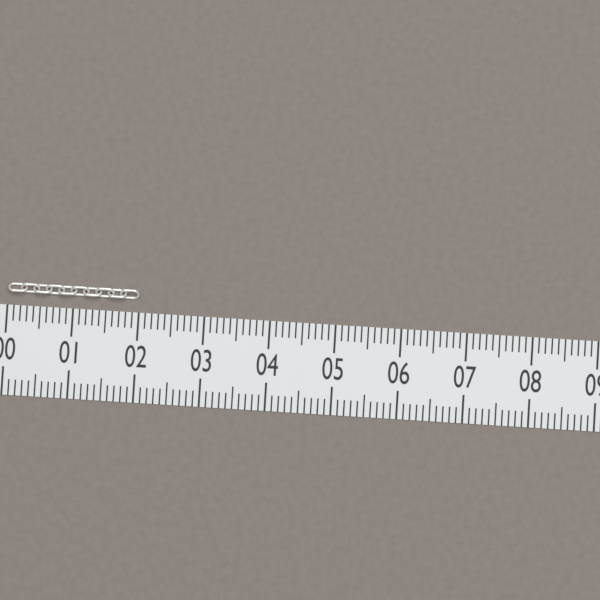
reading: 2.0 (no unit)
